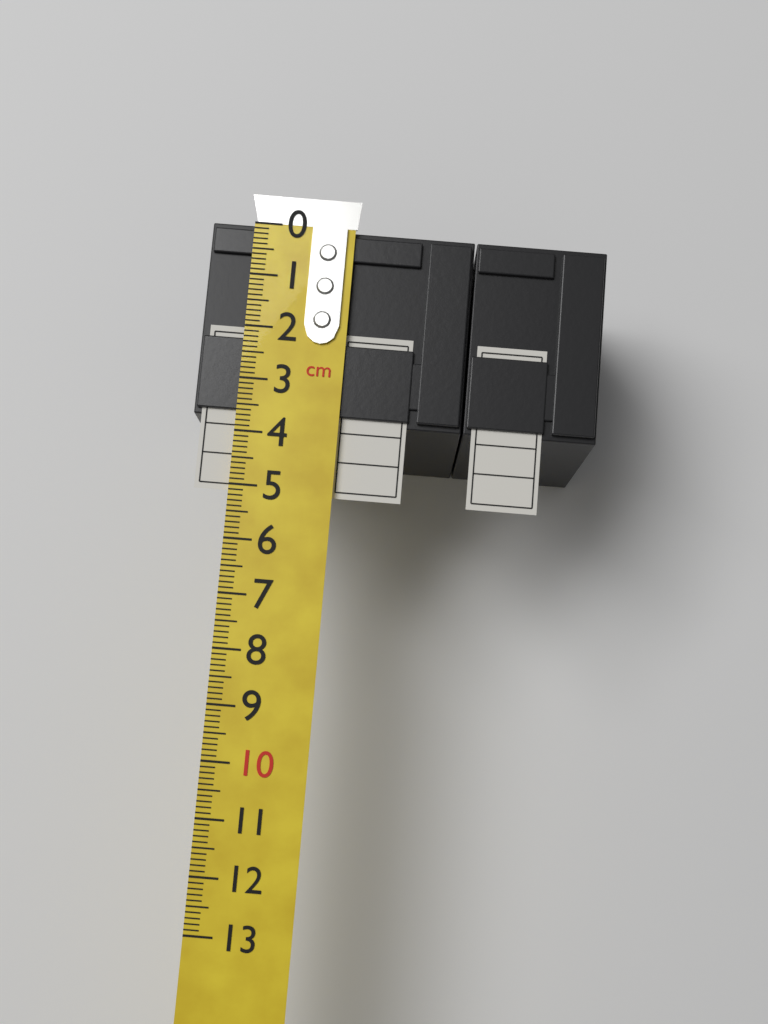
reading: 3.7 cm
